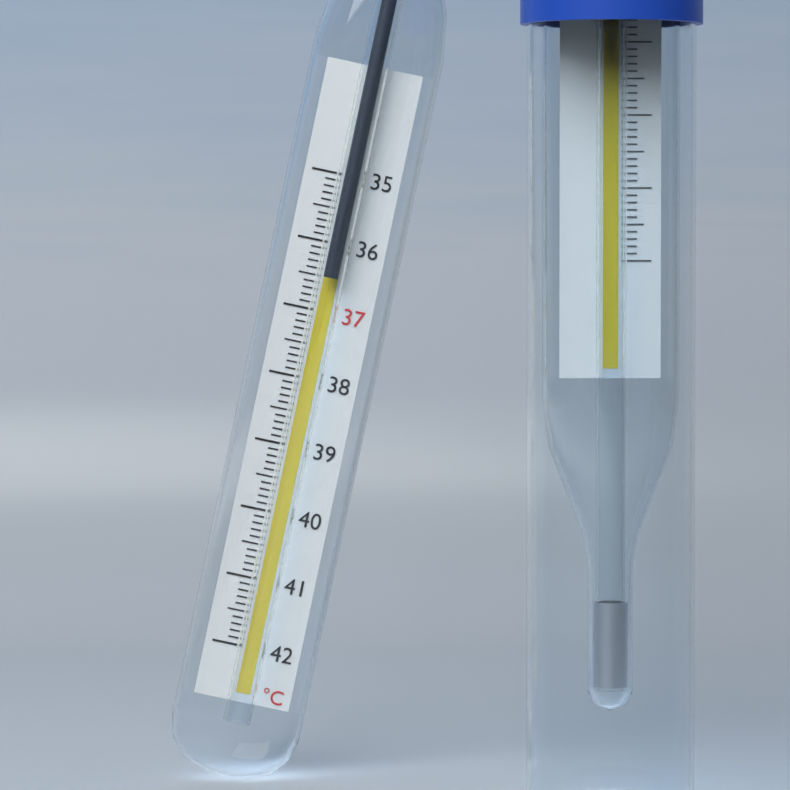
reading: 36.5 °C
